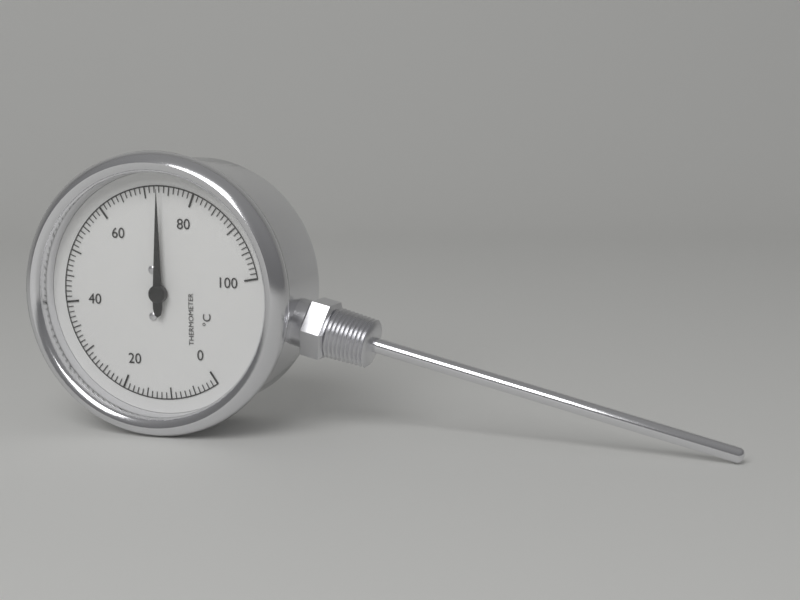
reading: 73 °C
